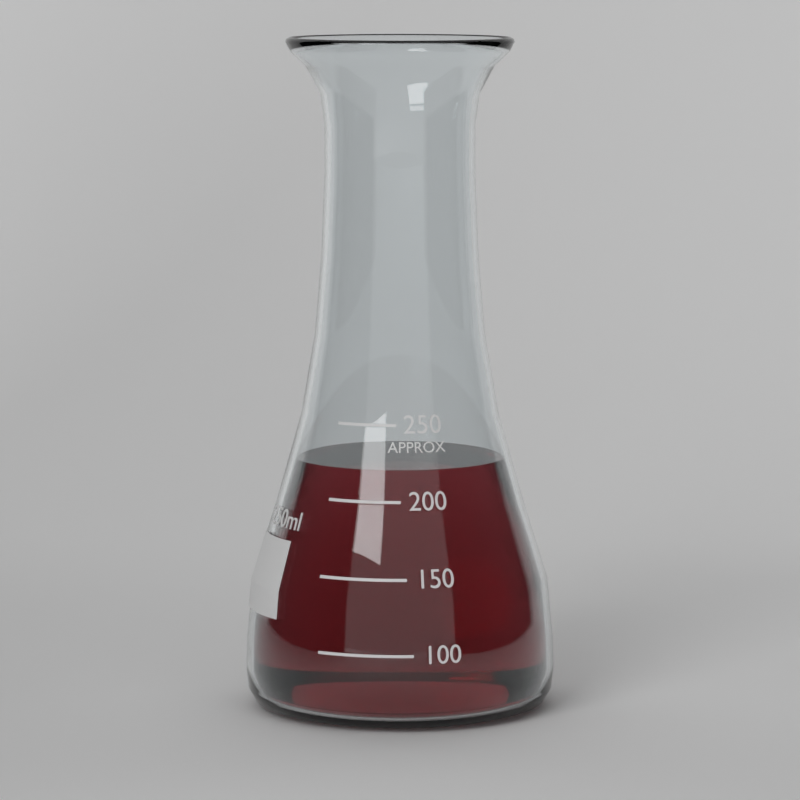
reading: 220 ml
